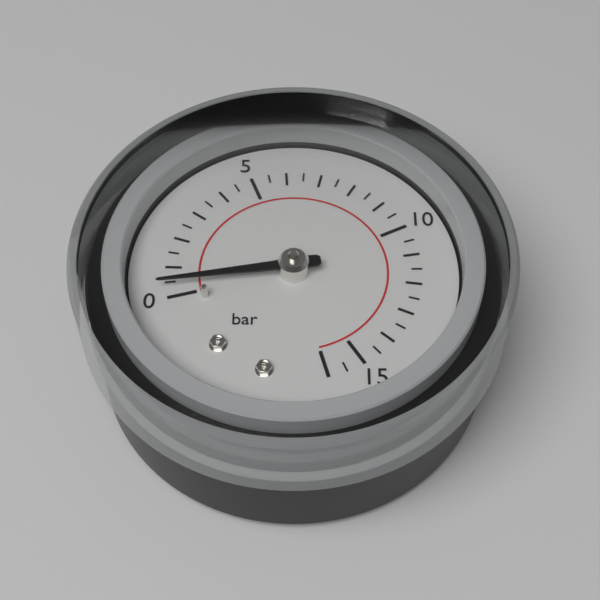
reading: 0.4 bar
